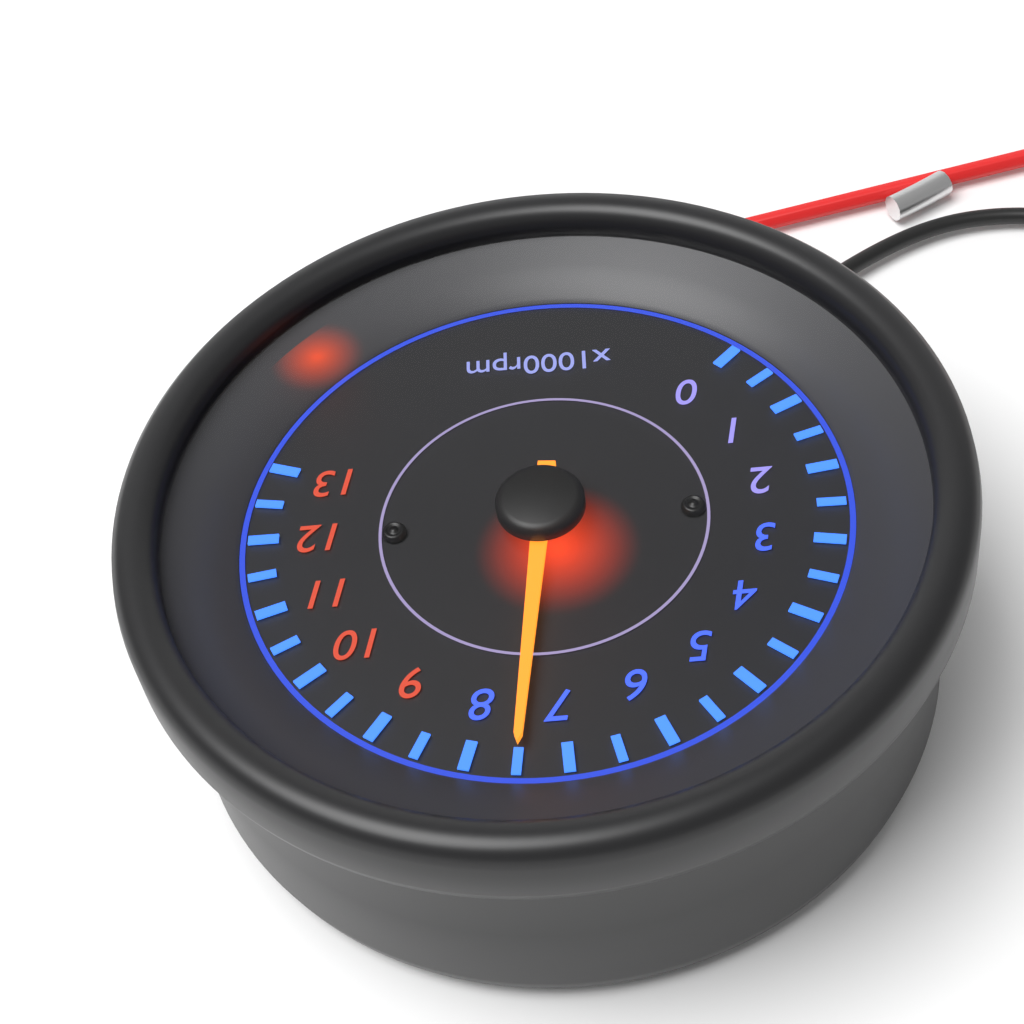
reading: 7500 rpm
